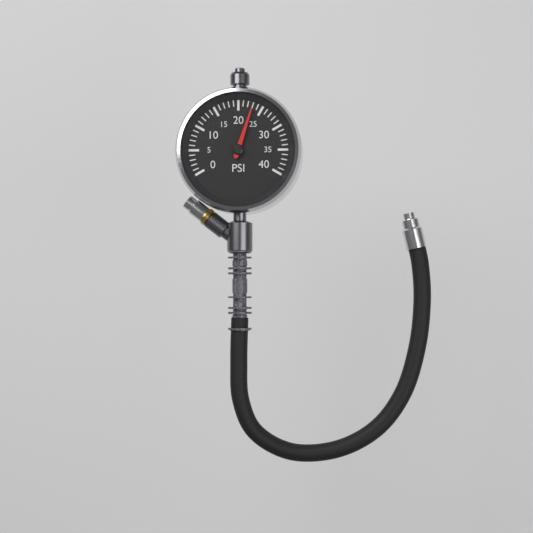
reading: 23 psi
